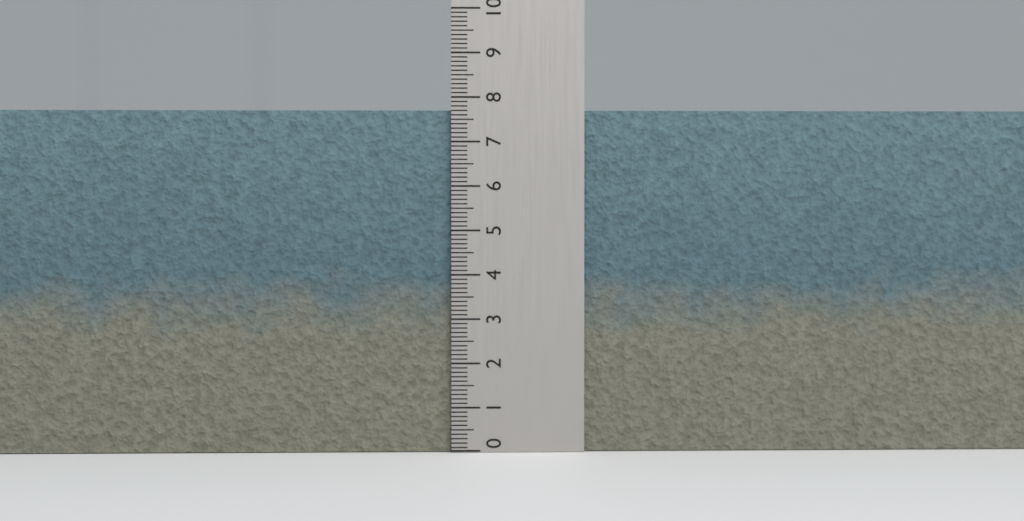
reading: 7.7 (no unit)
